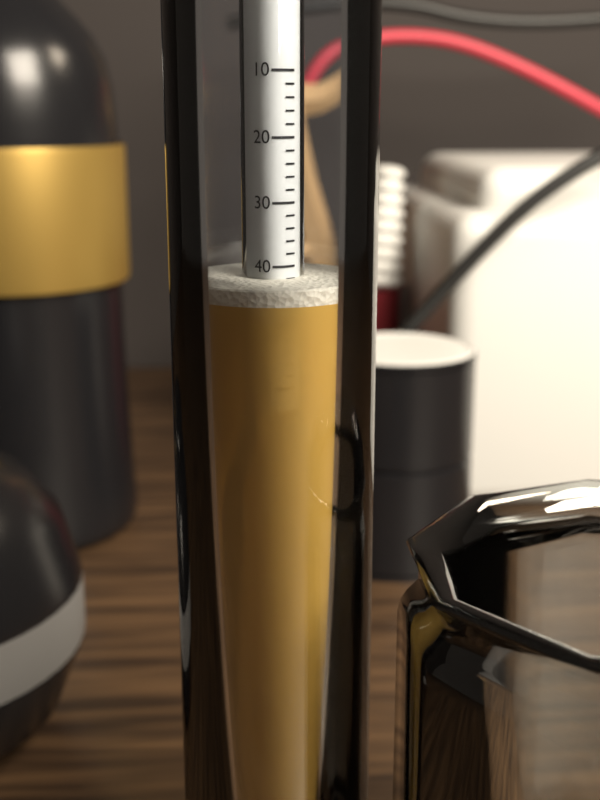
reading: 42 (no unit)
